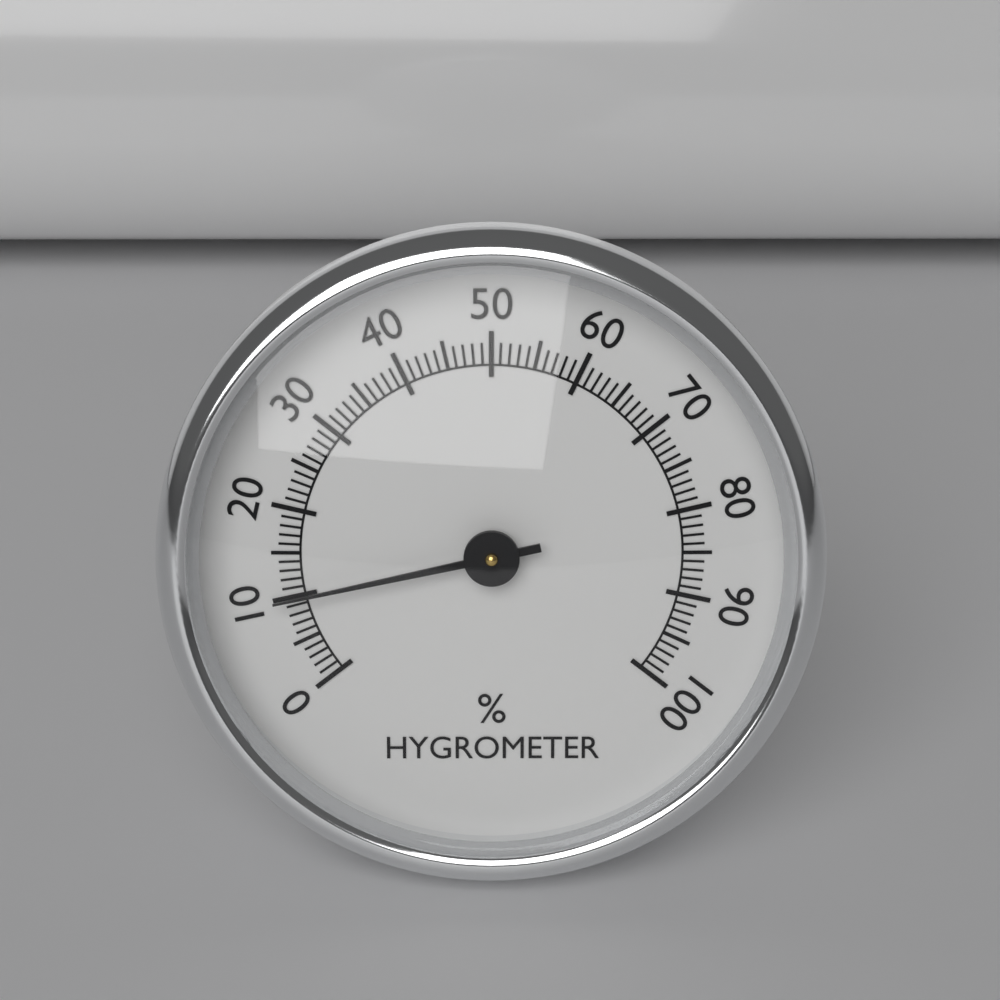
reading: 10 %
